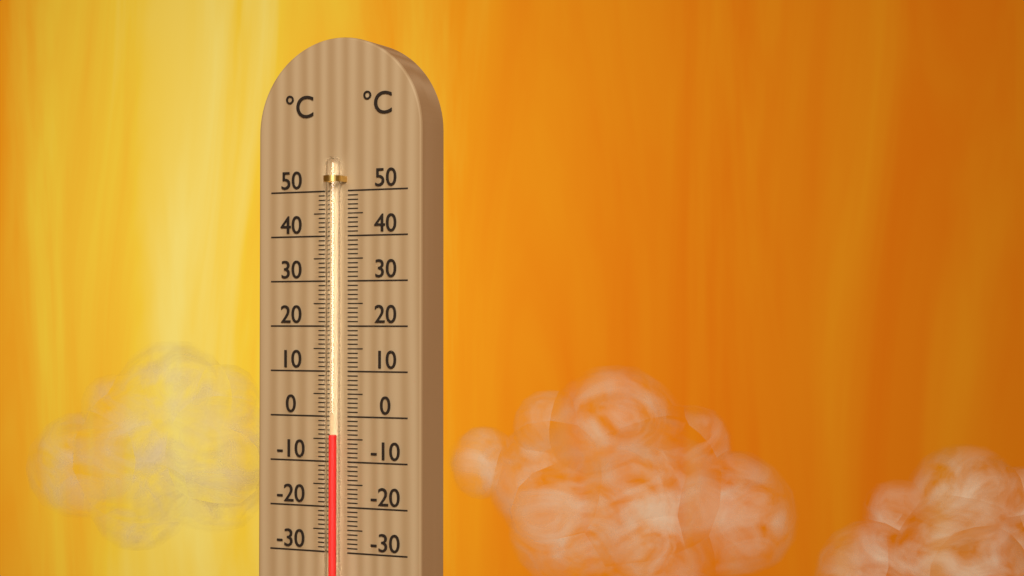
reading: -4 °C
